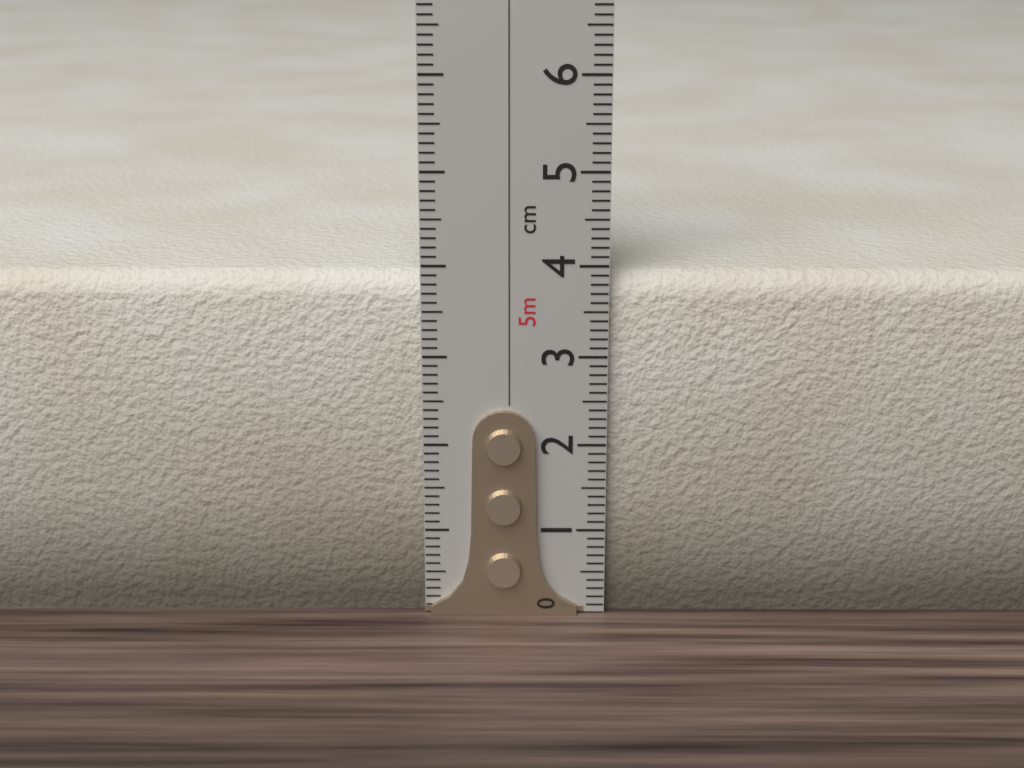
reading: 3.9 cm
